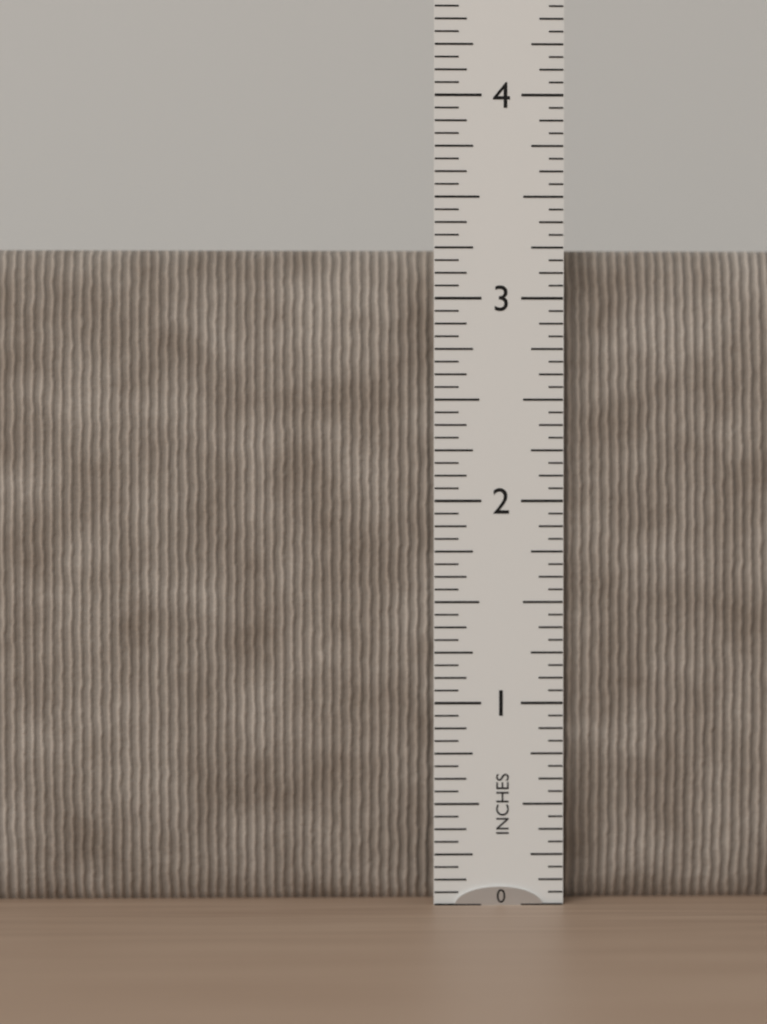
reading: 3.2500 in
